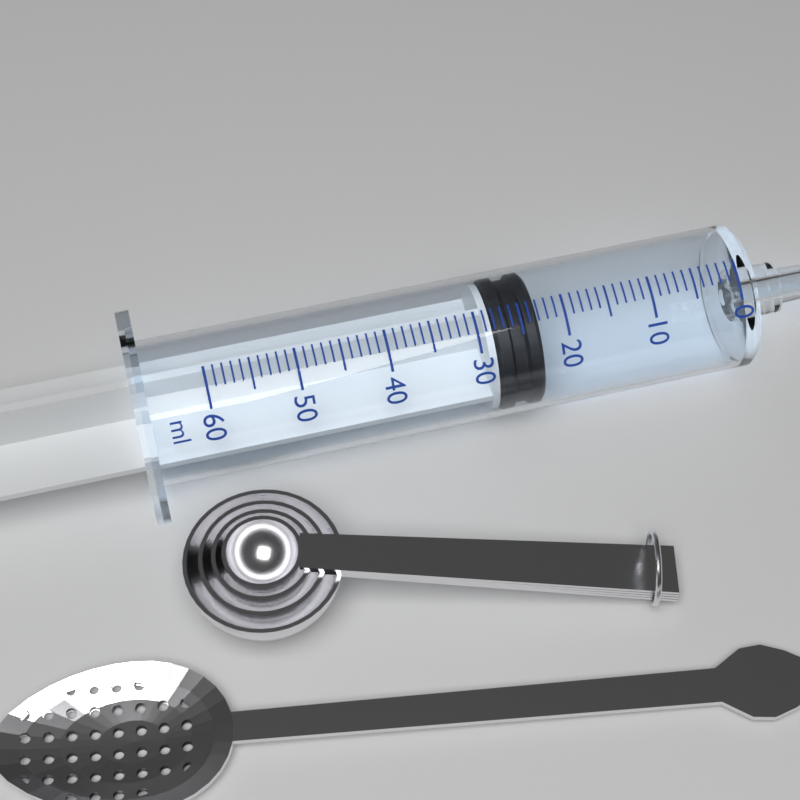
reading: 23 ml
